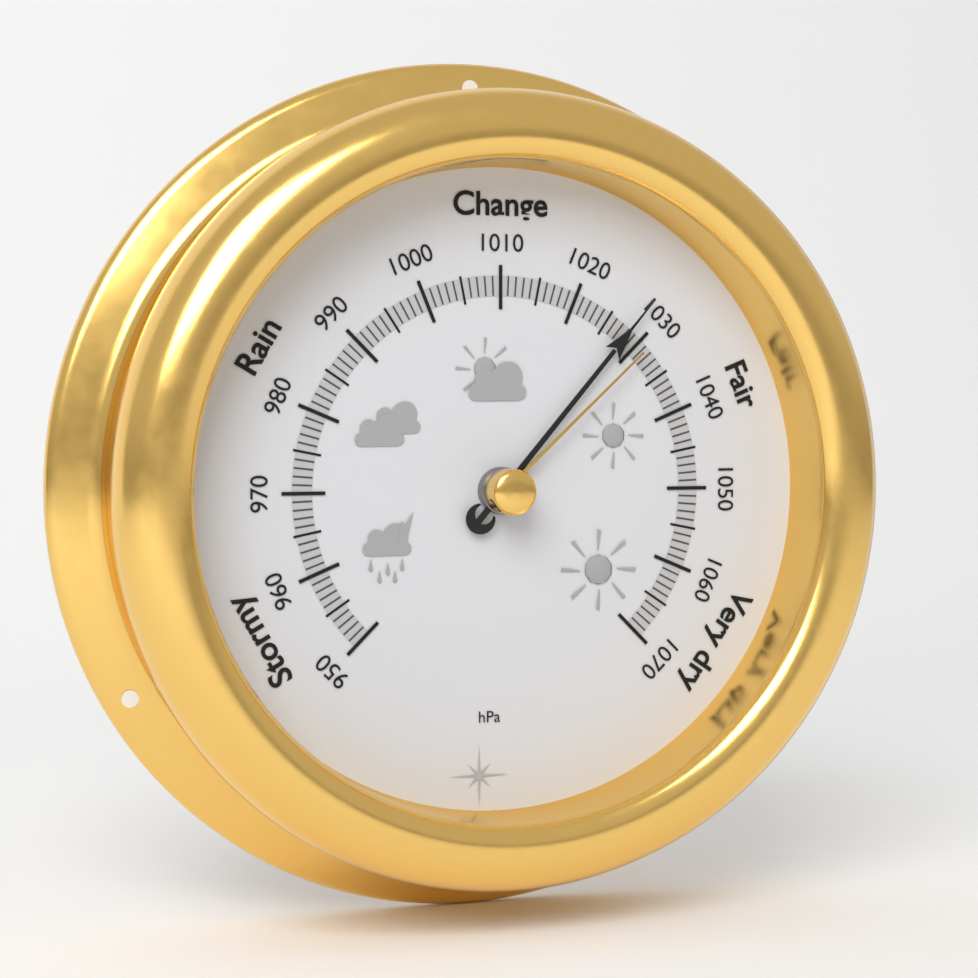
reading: 1028 hPa
